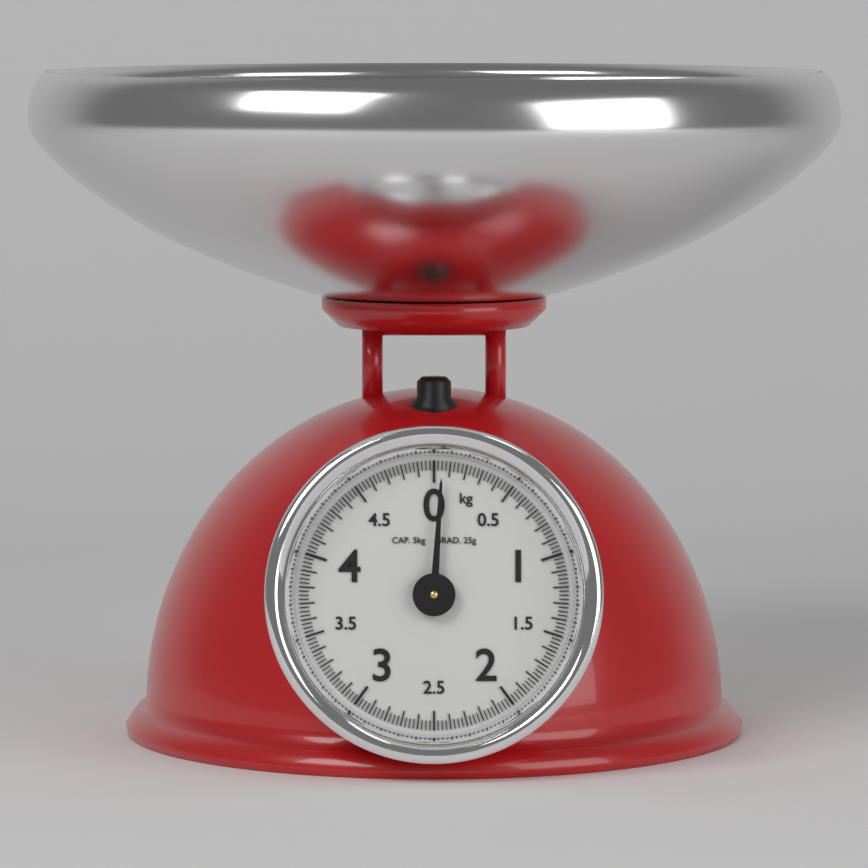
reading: 0.050 kg
